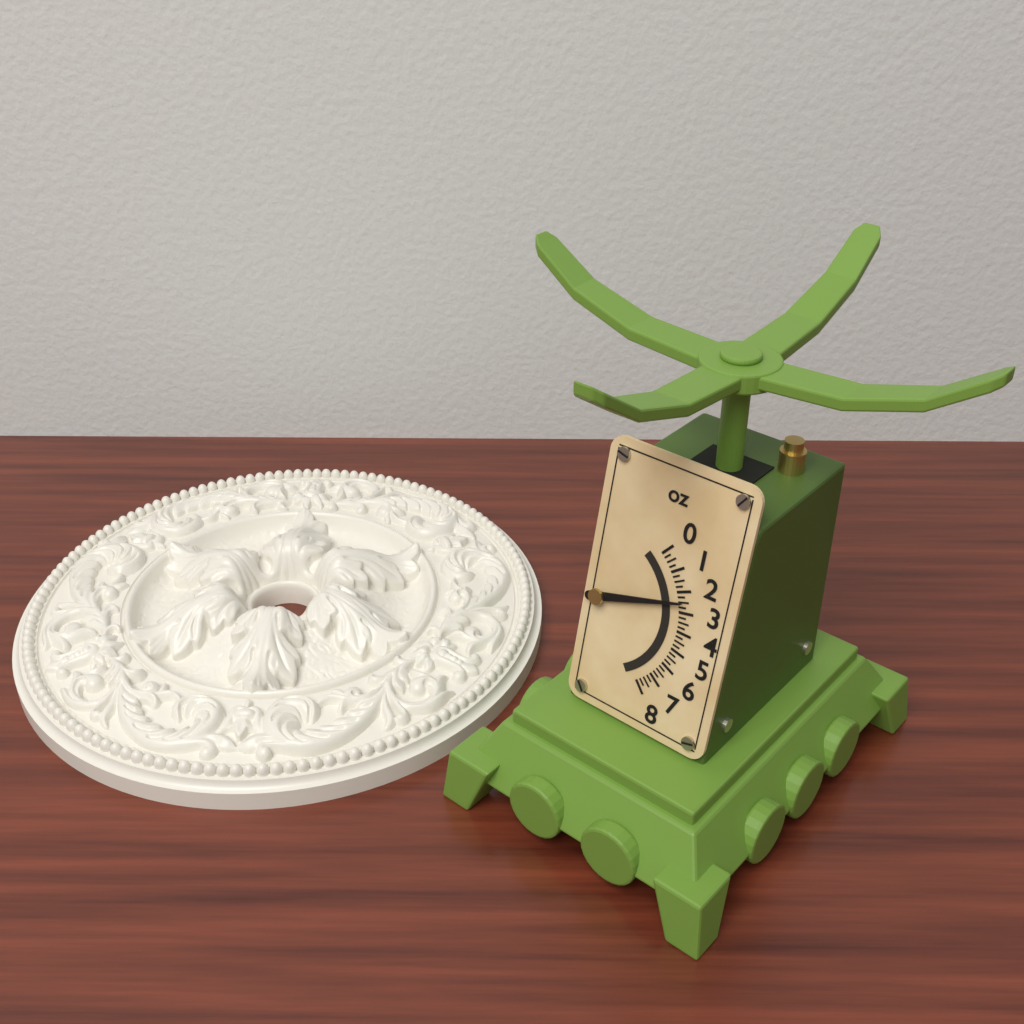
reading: 2.50 oz
